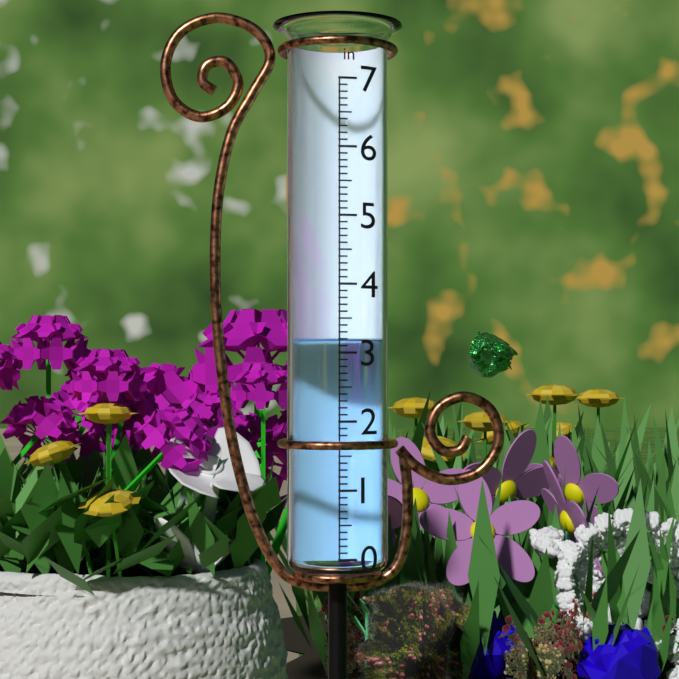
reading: 3.2 in
